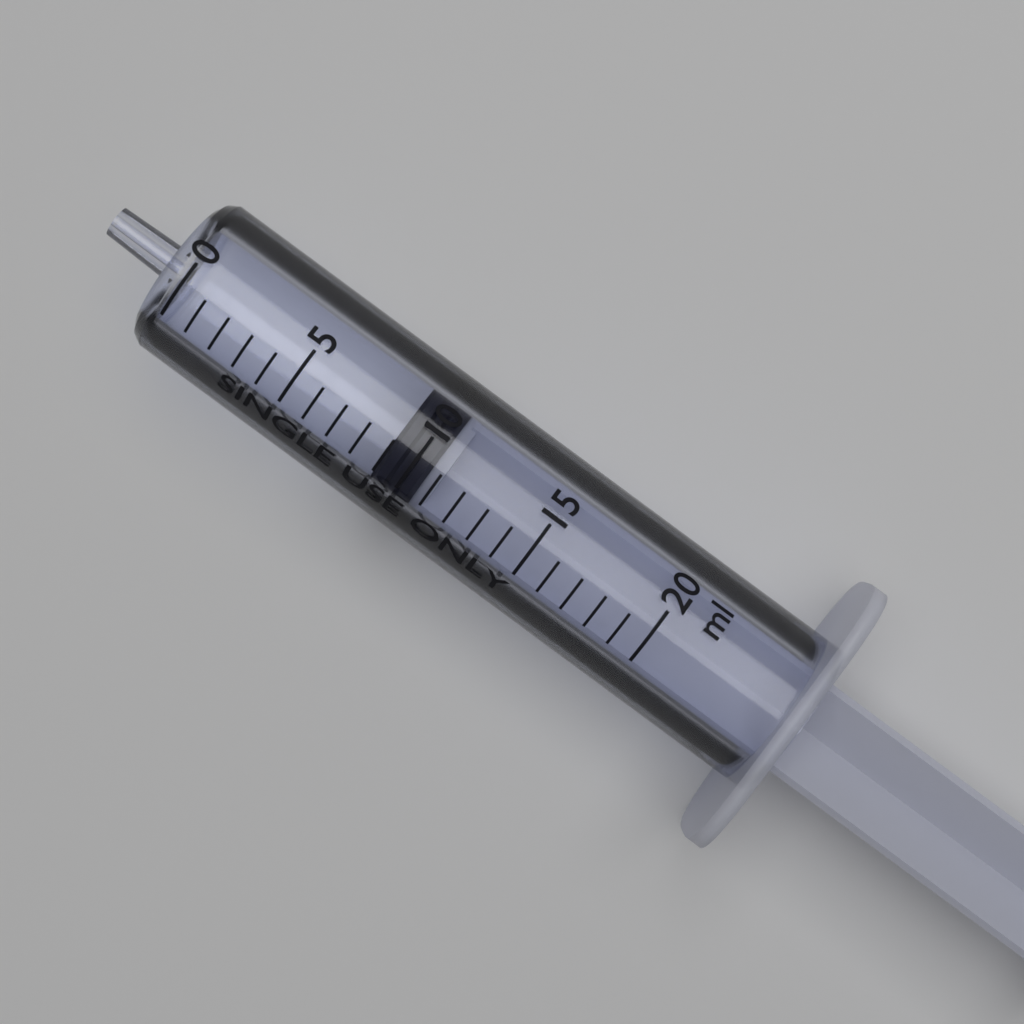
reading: 9 ml
